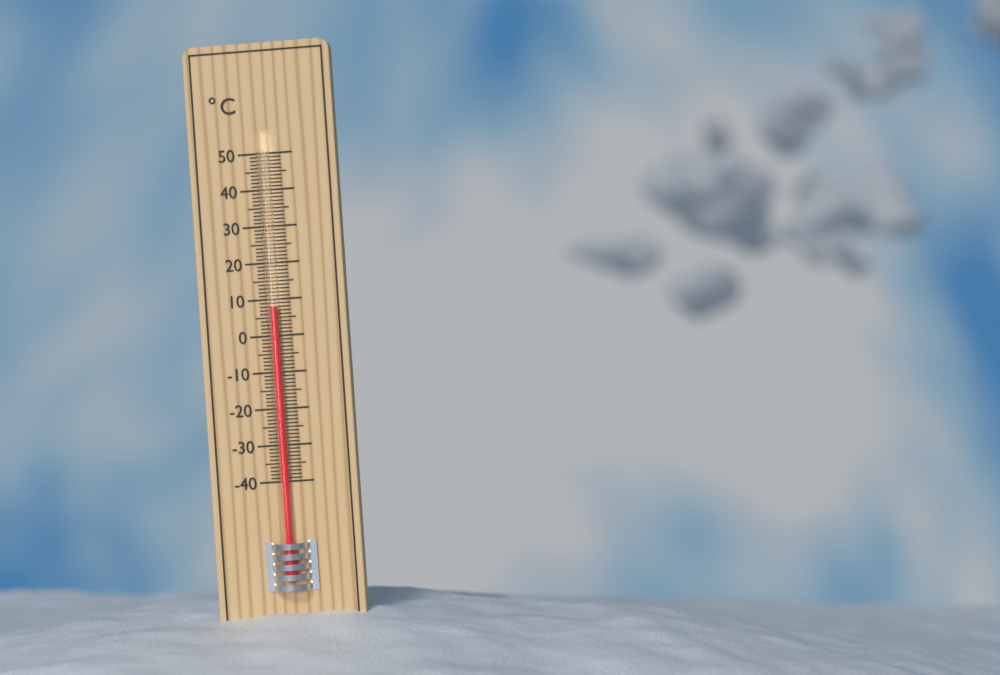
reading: 8 °C
